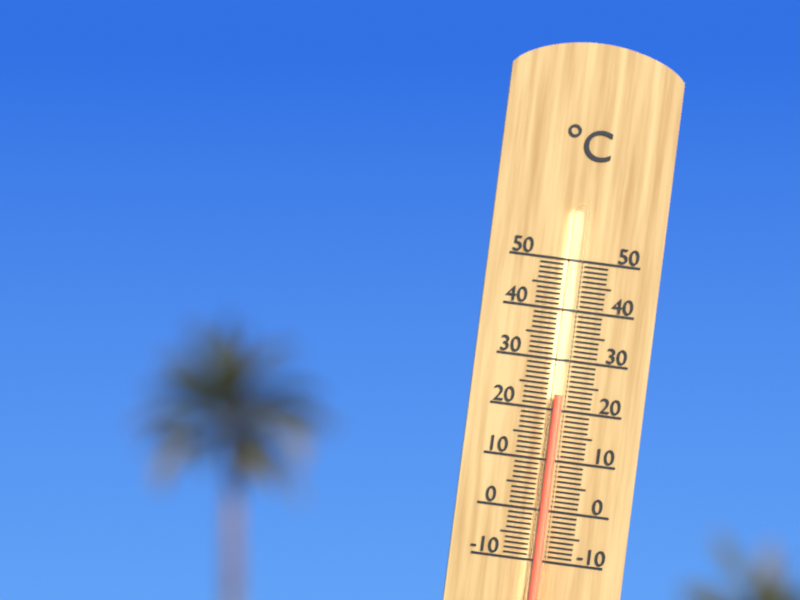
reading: 23 °C
